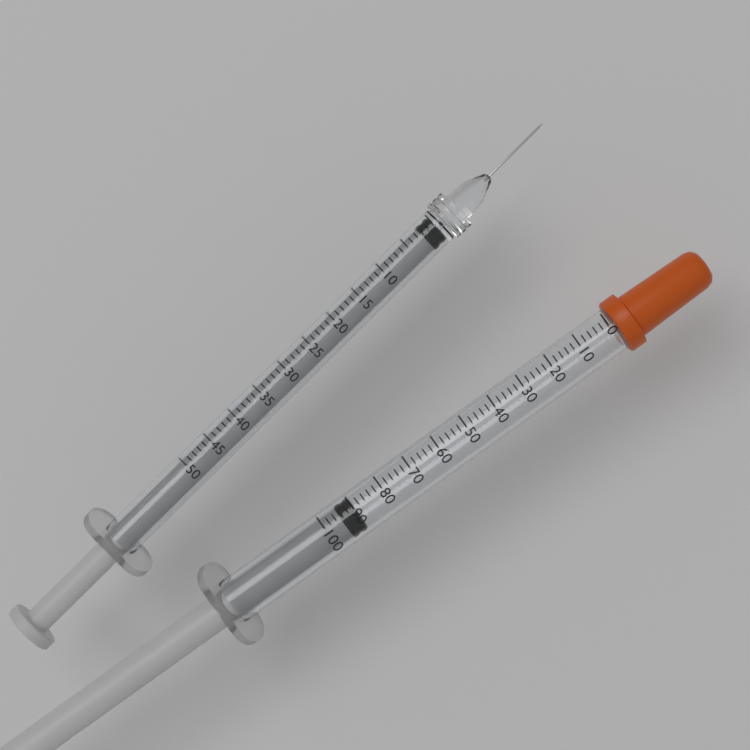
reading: 90 (no unit)
